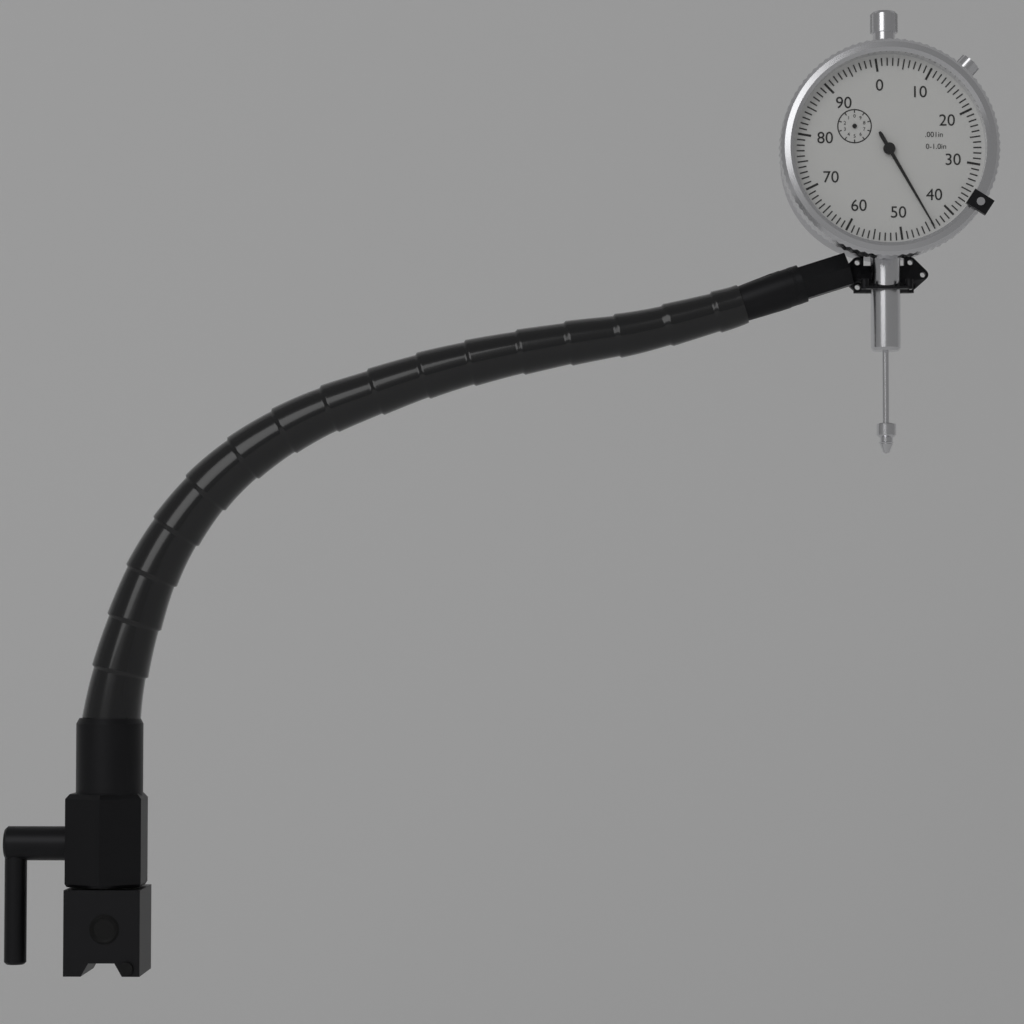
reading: 0.044 in
